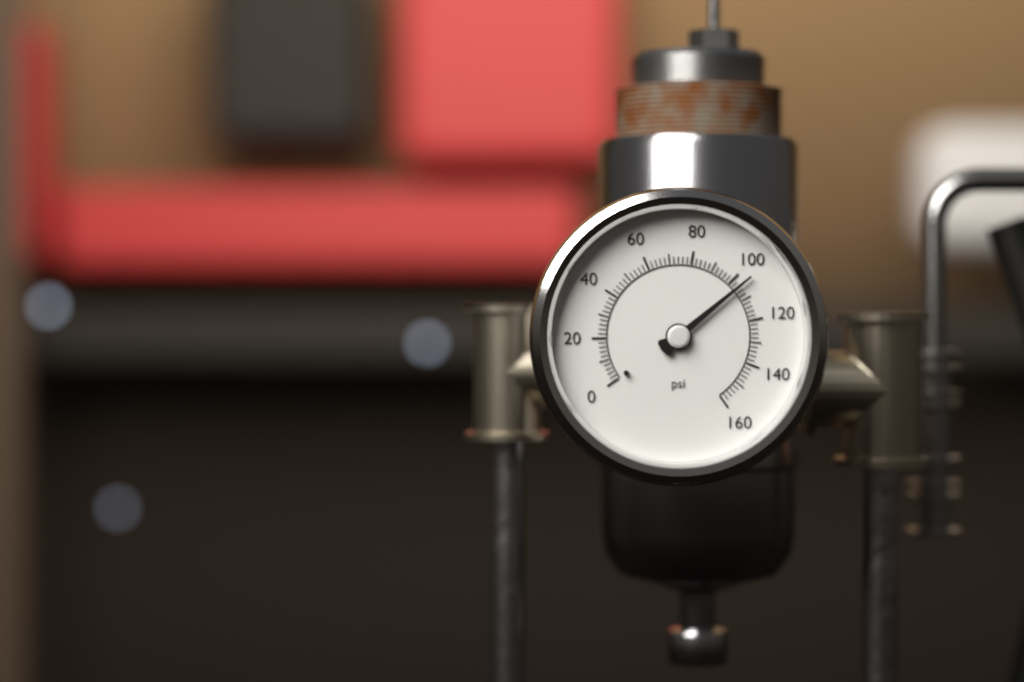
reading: 104 psi
